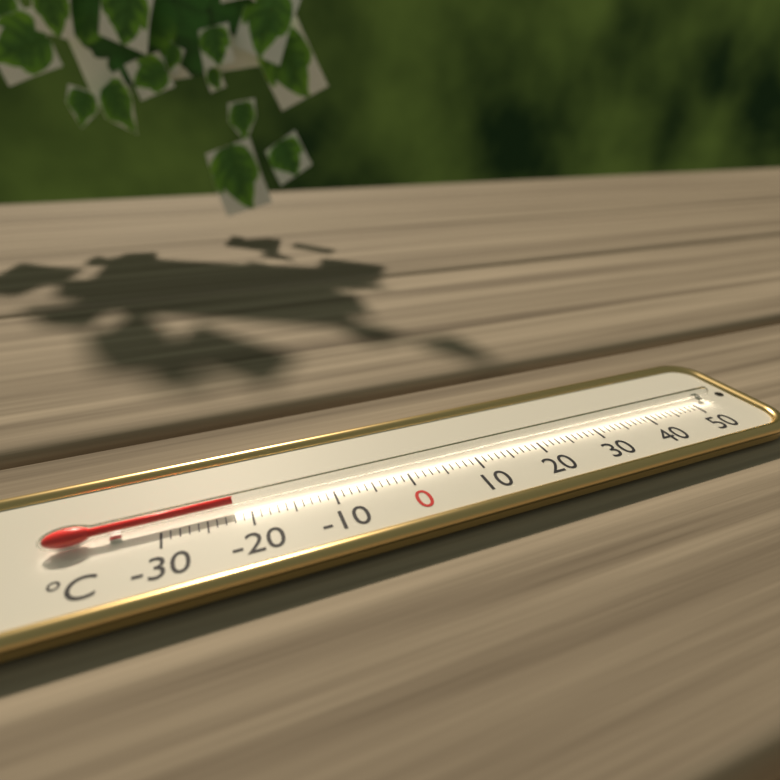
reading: -22 °C
